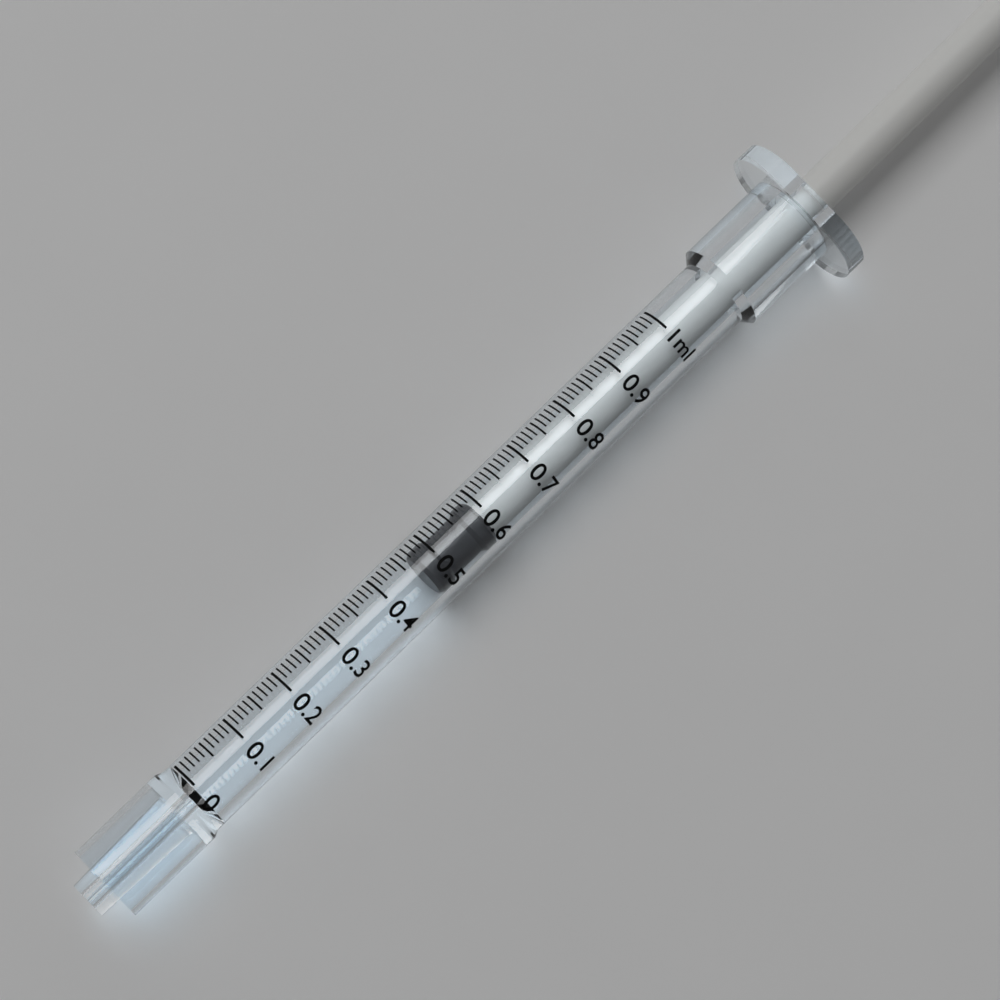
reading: 0.47 ml
